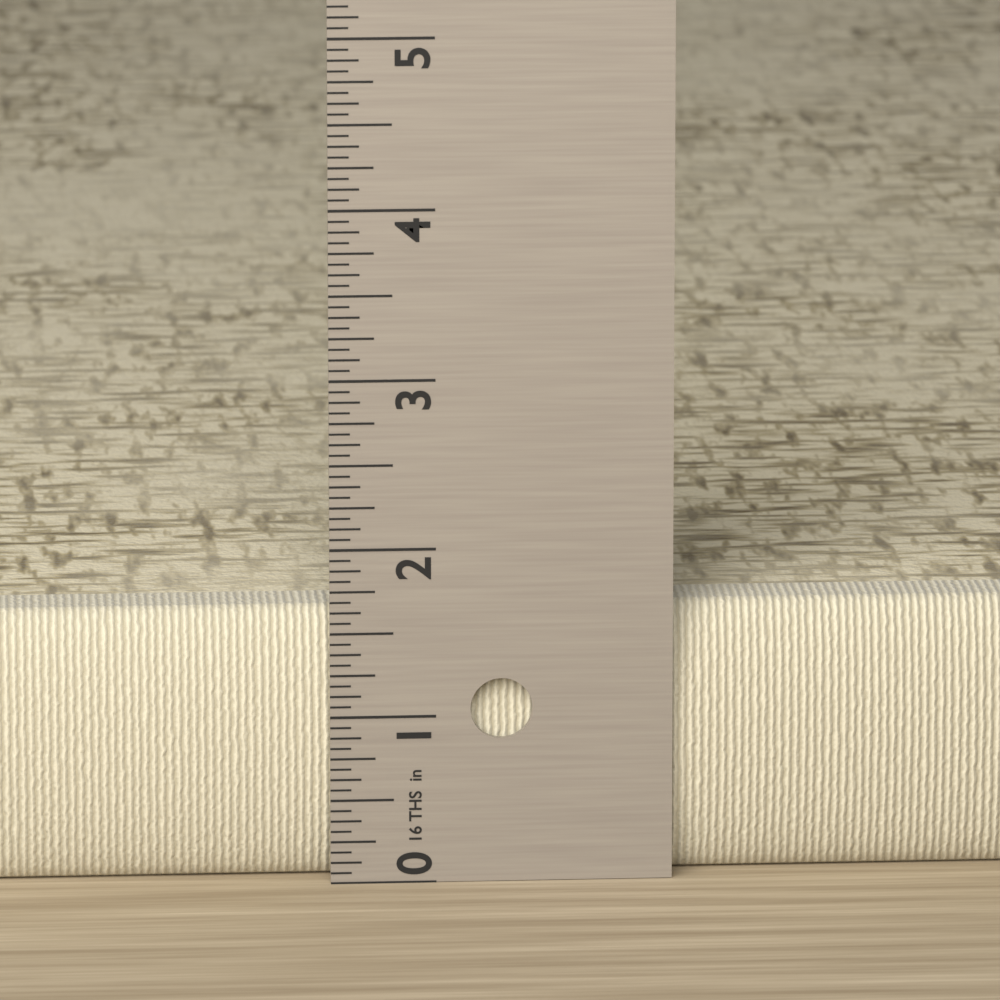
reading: 1.6250 in
